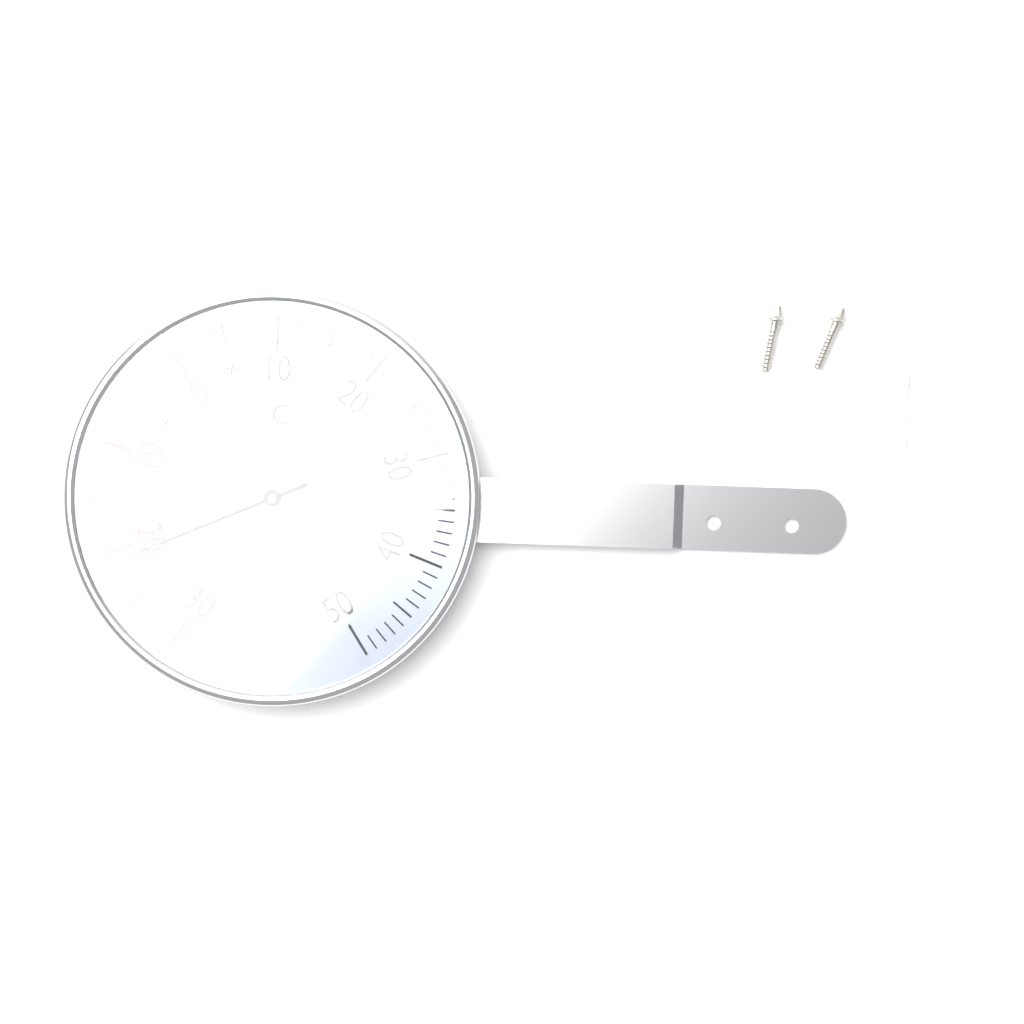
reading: -21 °C
